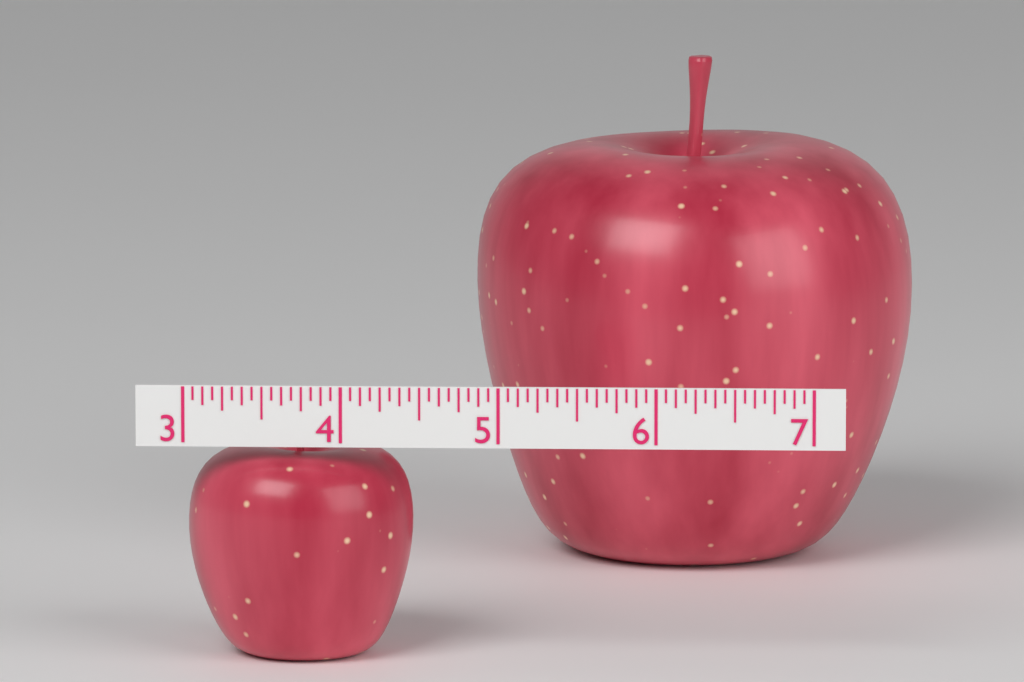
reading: 4.4375 (no unit)
